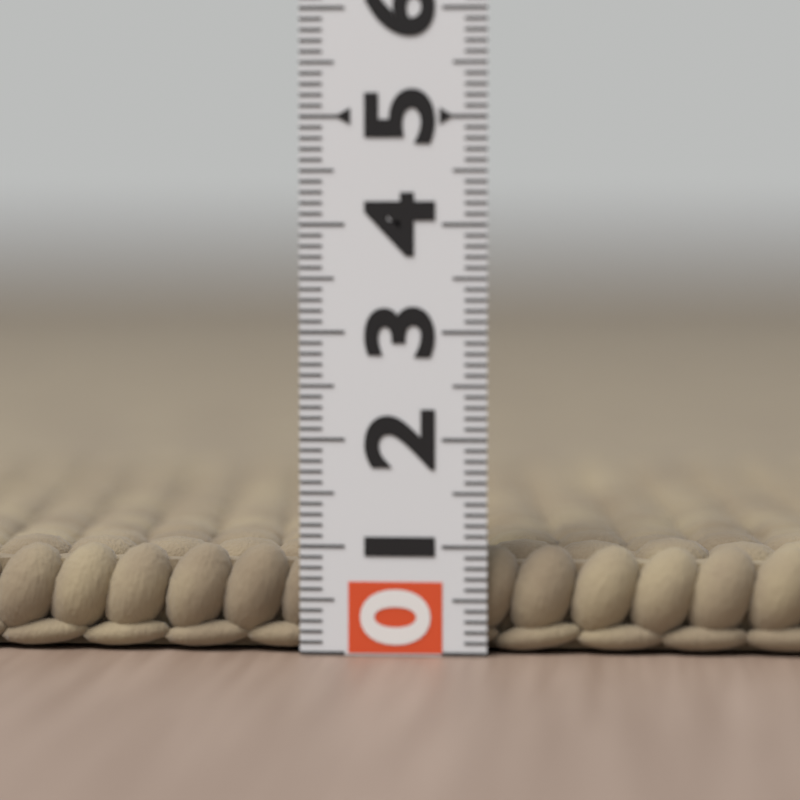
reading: 1.0 (no unit)
